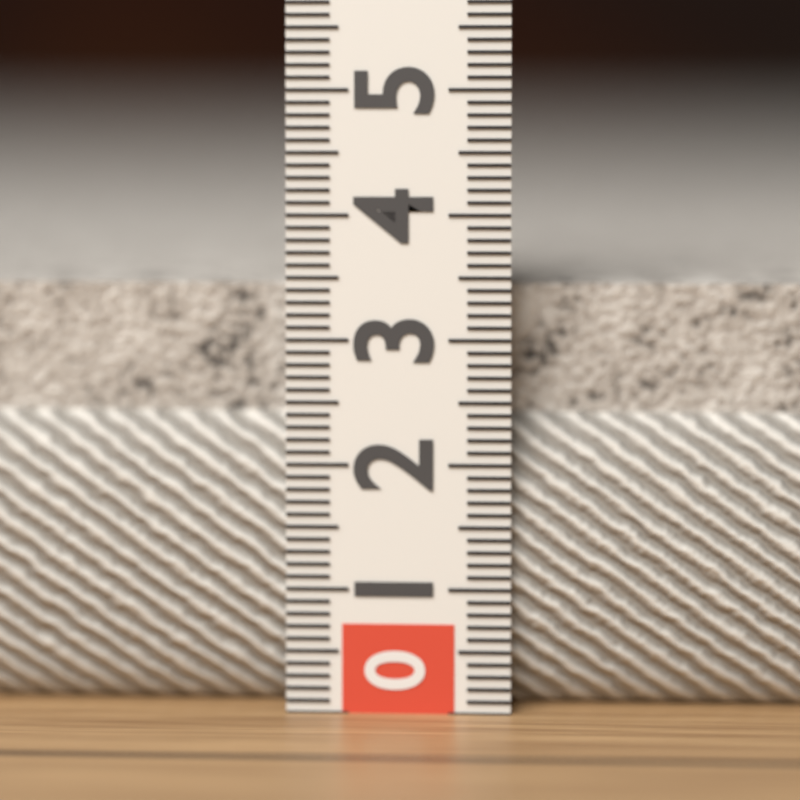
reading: 3.5 (no unit)
